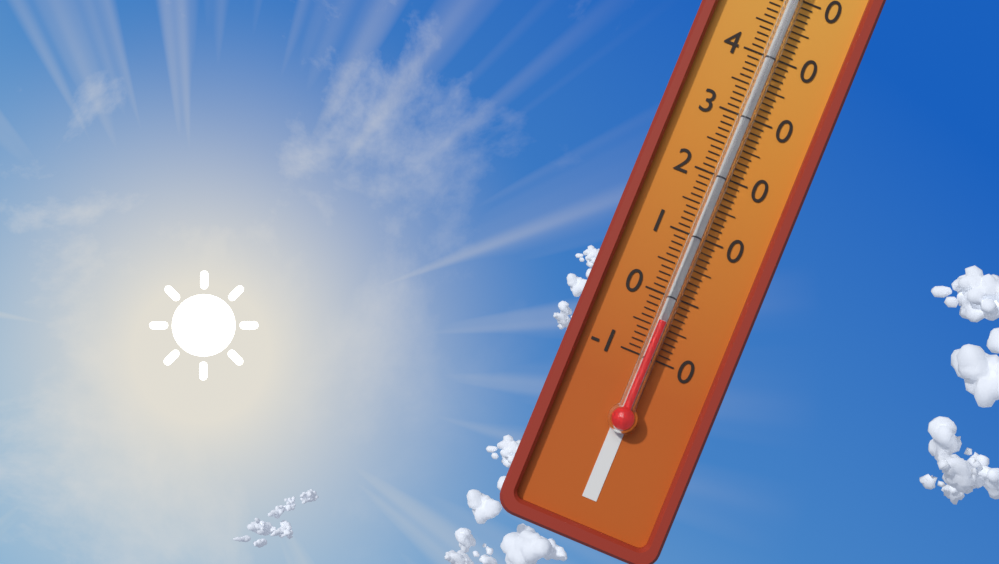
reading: -4 °C
